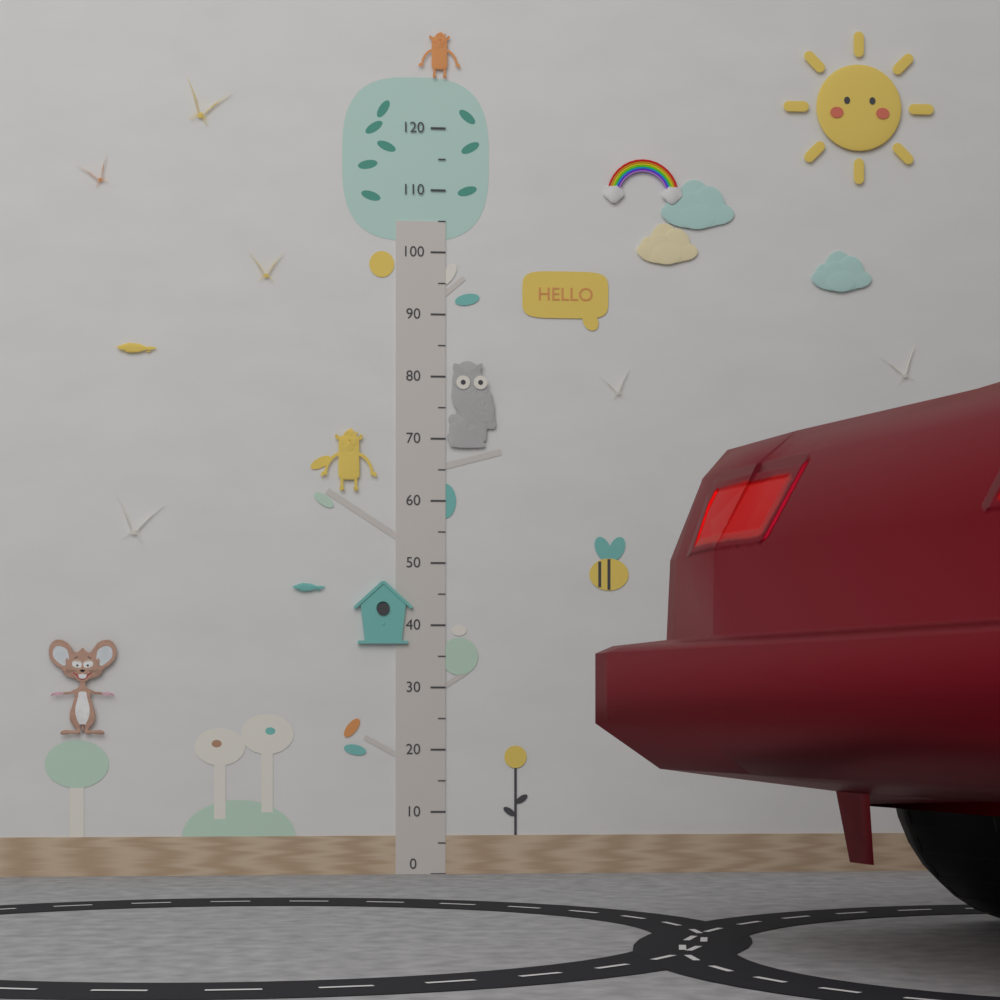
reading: 80 (no unit)
